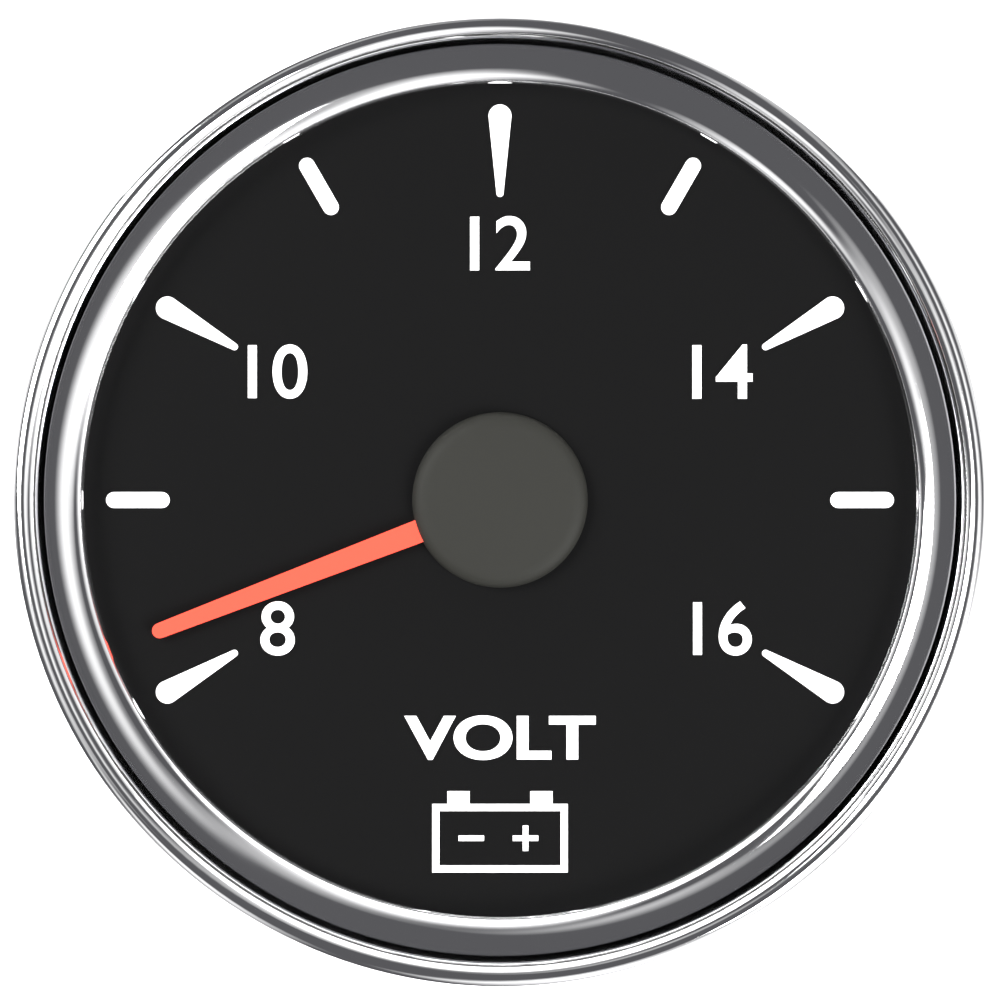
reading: 8.3 V
